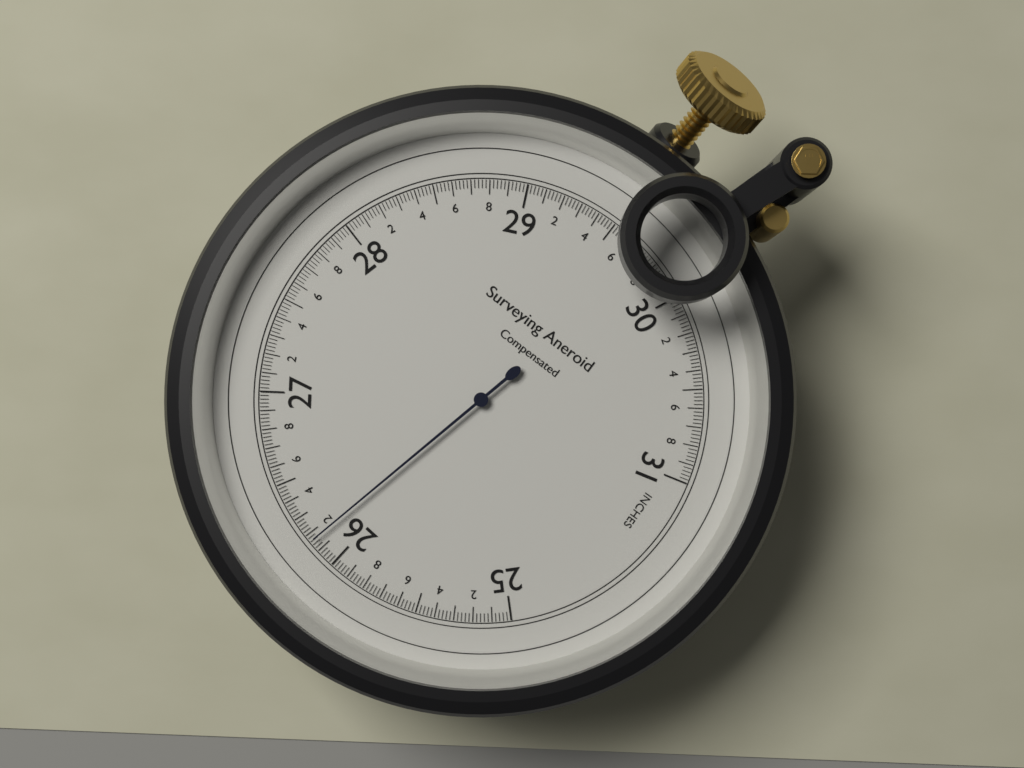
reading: 26.16 inches
